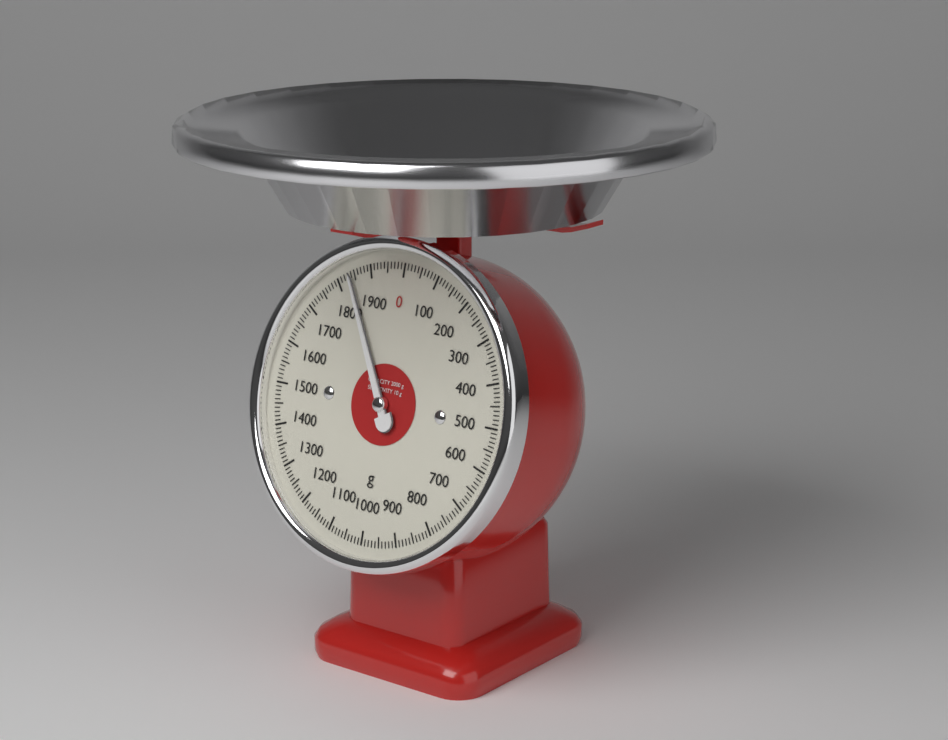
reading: 1840 g
